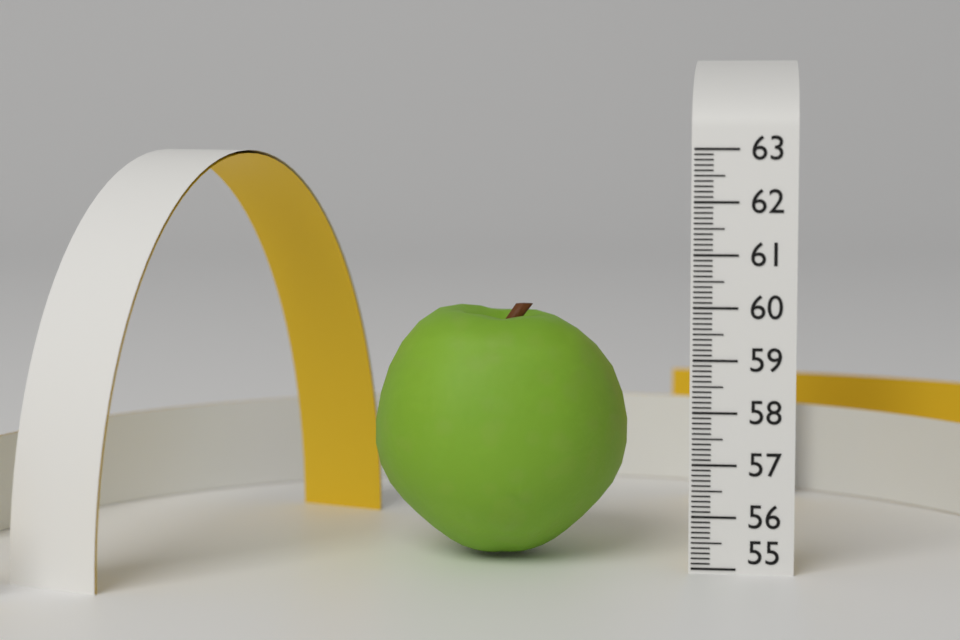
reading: 59.9 (no unit)
